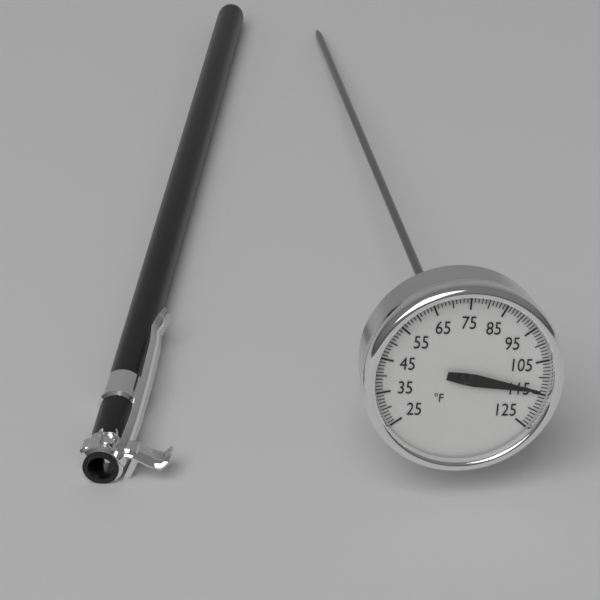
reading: 114 °F
